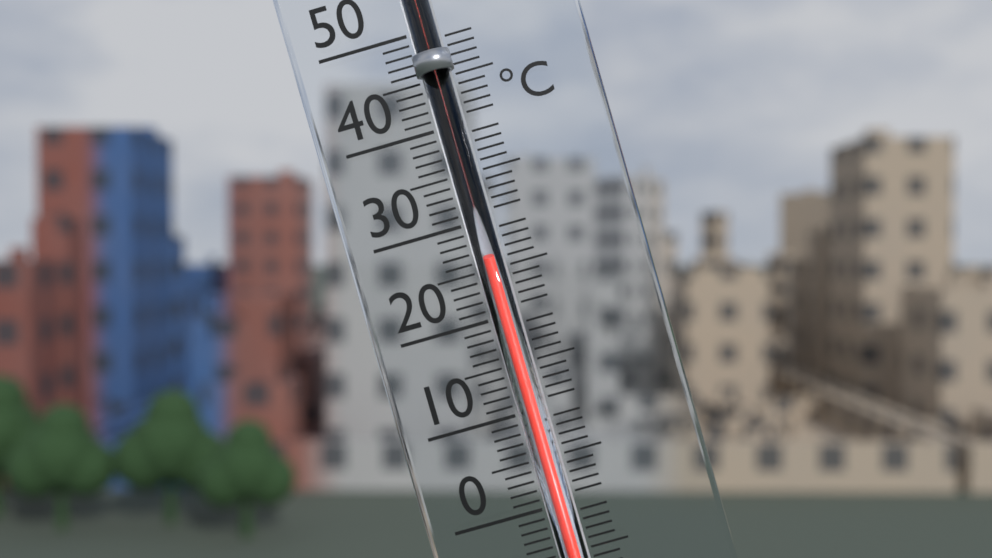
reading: 26 °C
